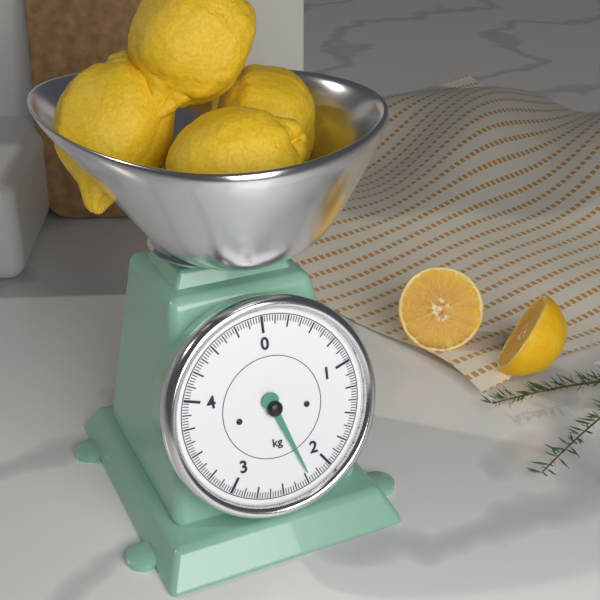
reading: 2.225 kg
